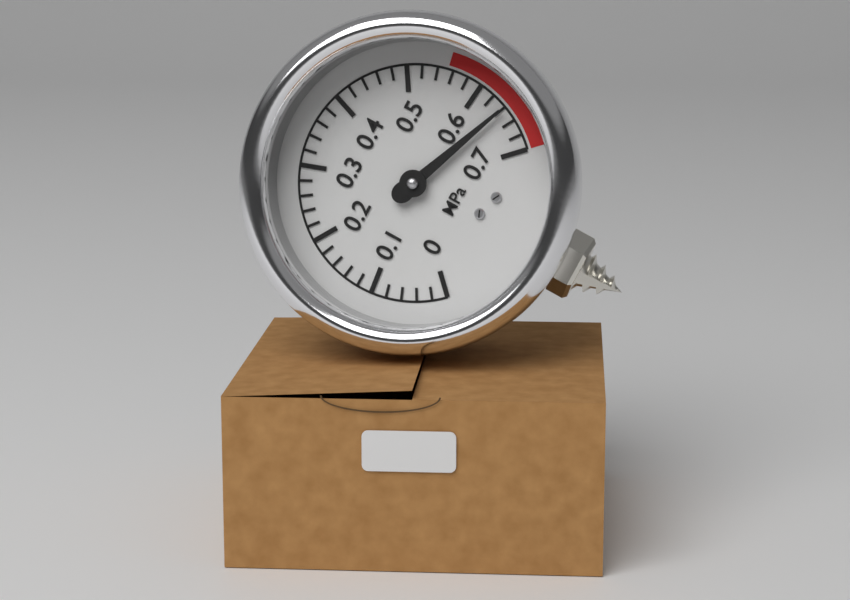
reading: 0.64 MPa
